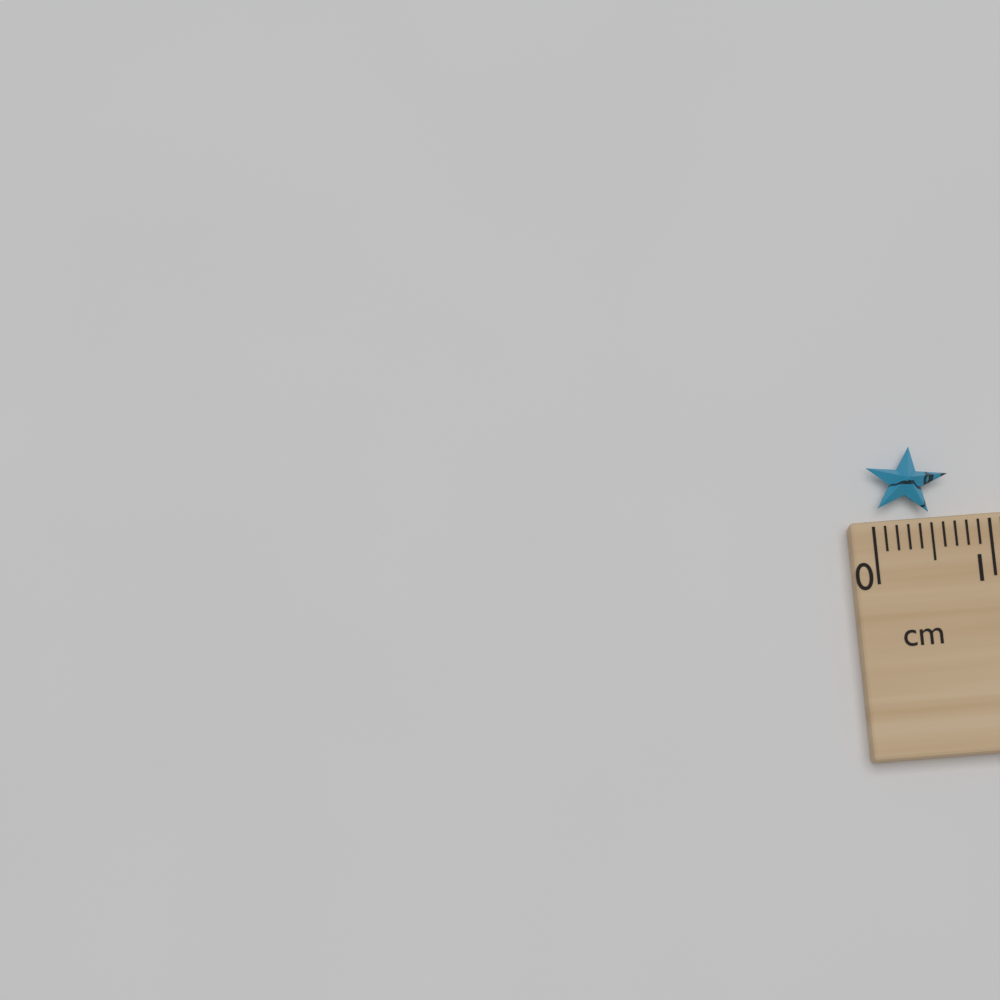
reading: 0.7 cm
